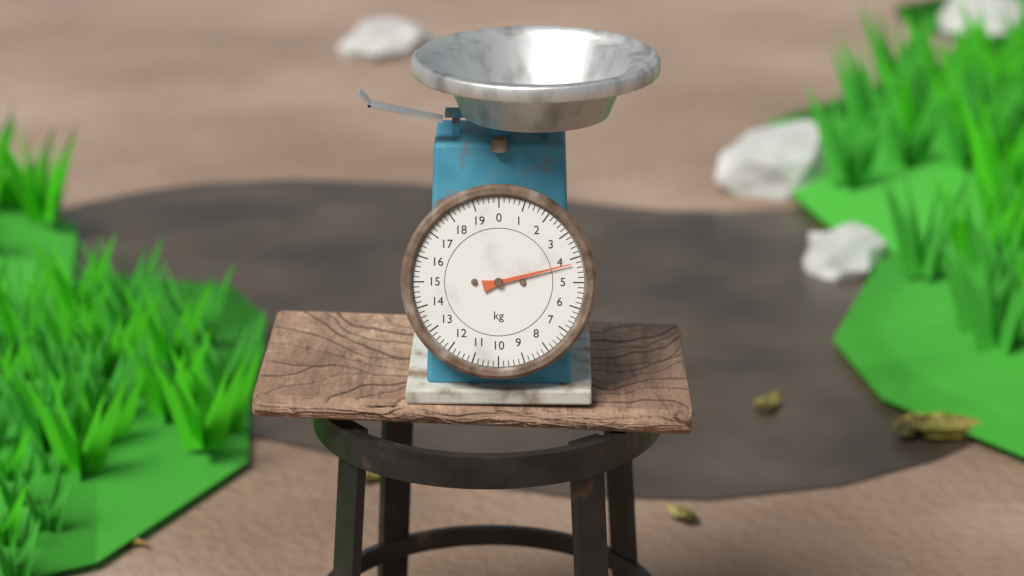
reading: 4.2 kg
